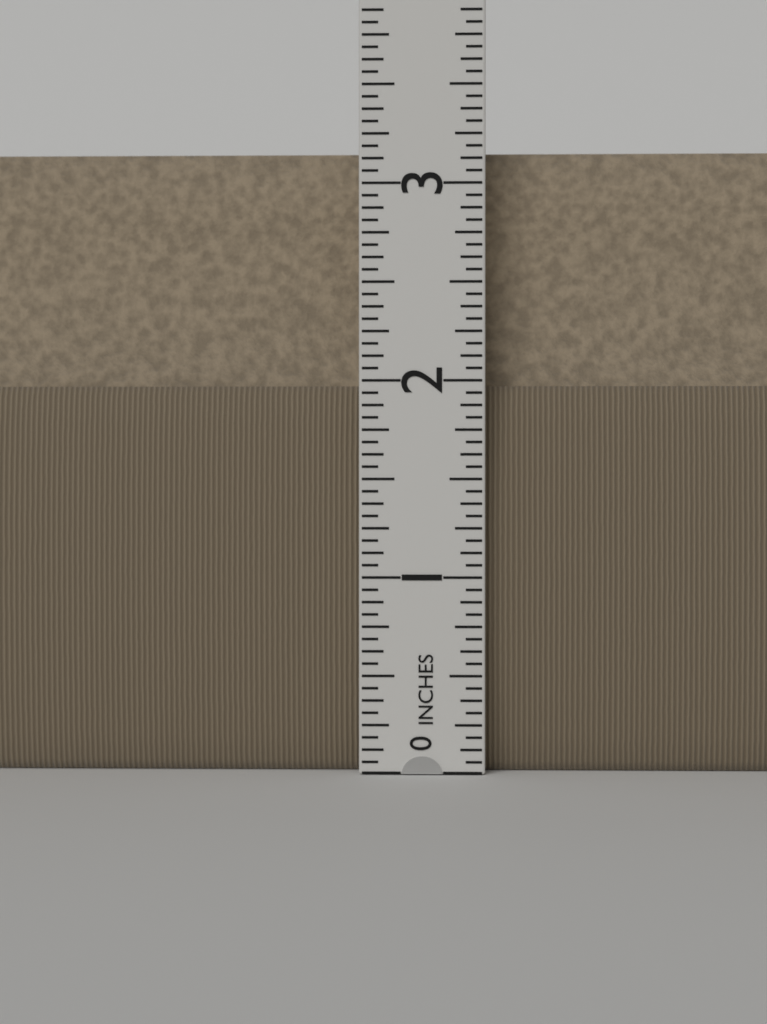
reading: 3.1875 in
